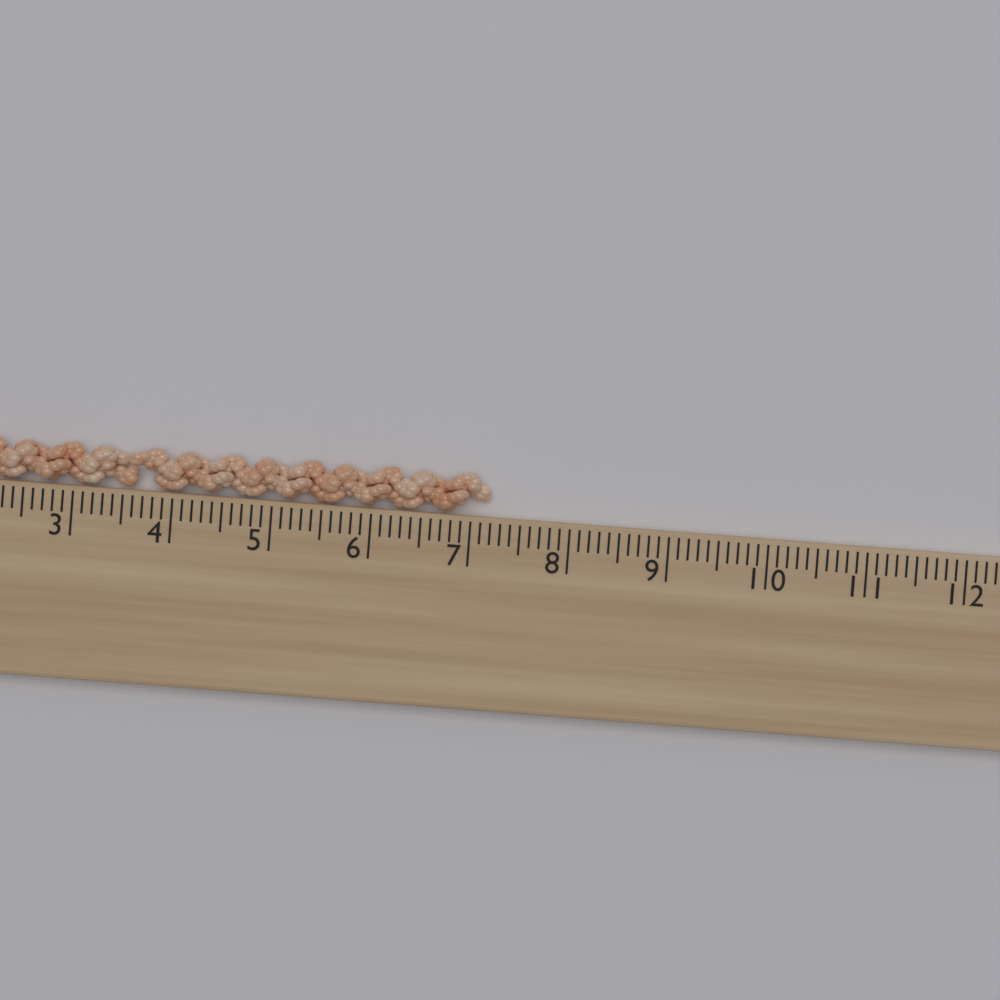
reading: 7.2 cm
